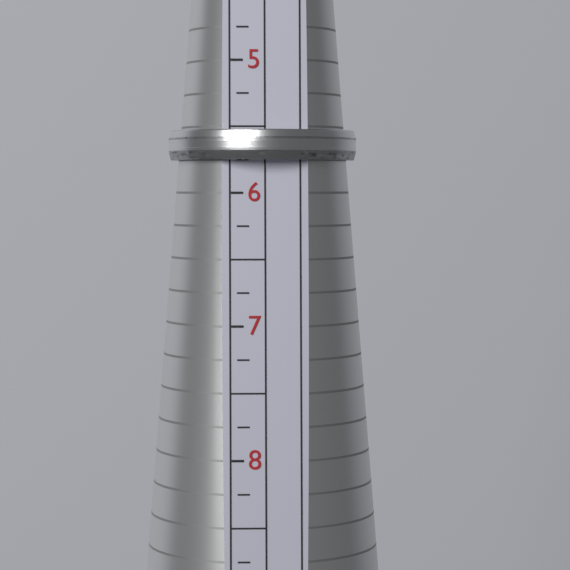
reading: 5.75 (no unit)
